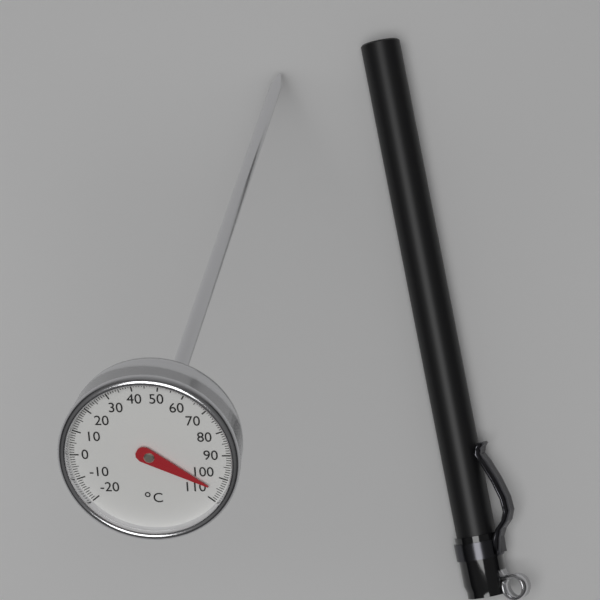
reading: 105 °C
